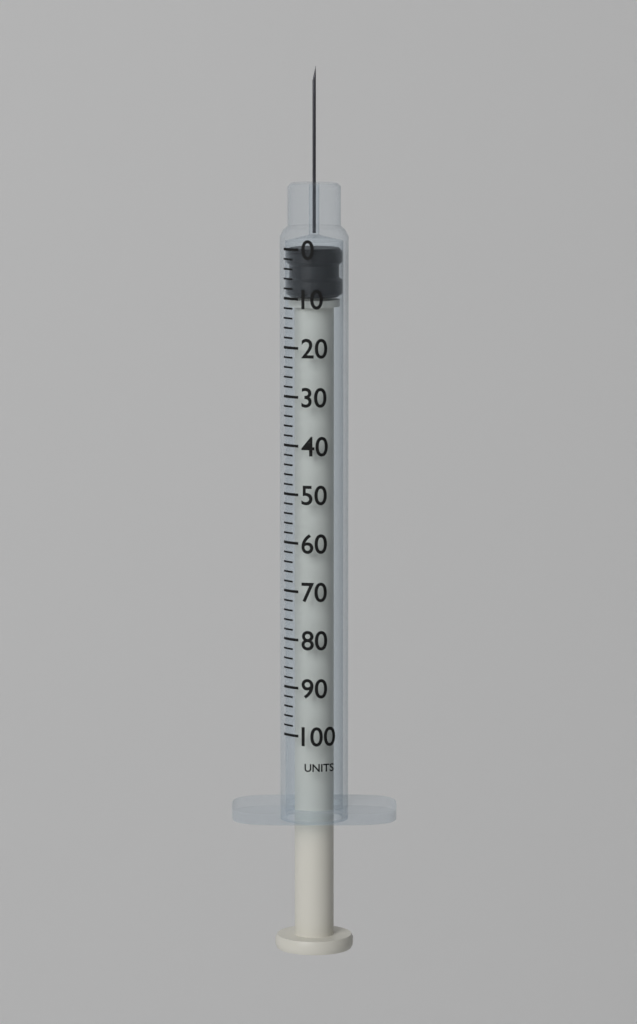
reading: 0 units
